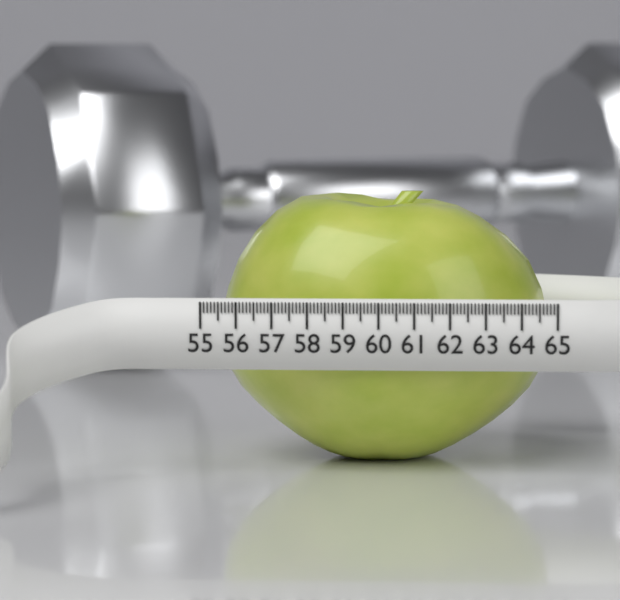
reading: 64.6 (no unit)
